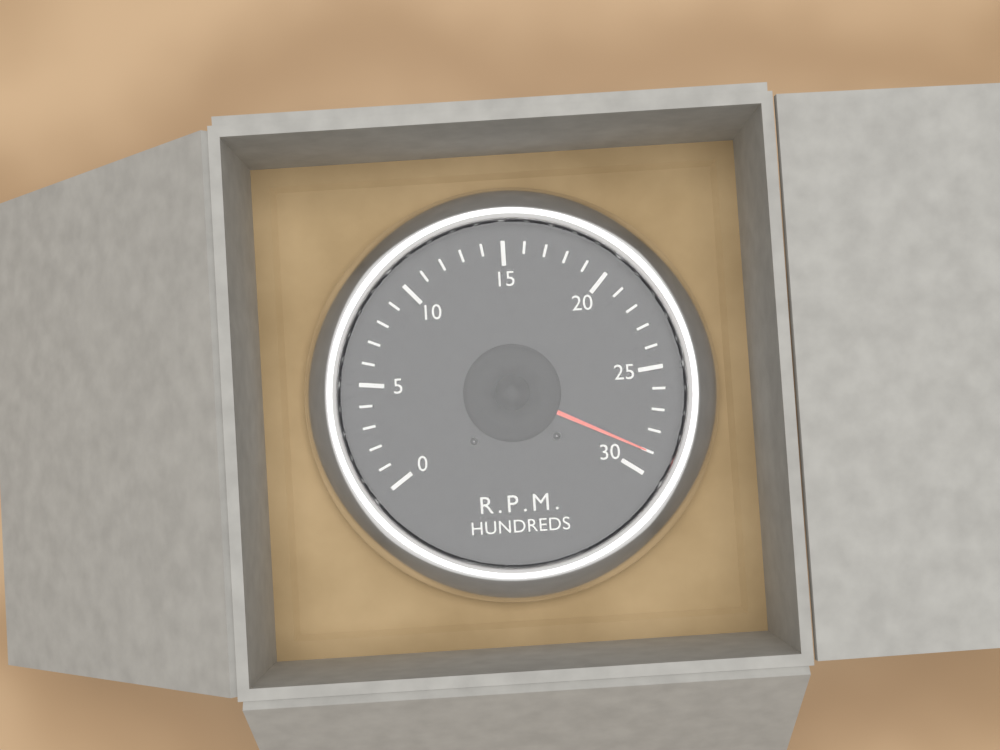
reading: 29 RPM x100
